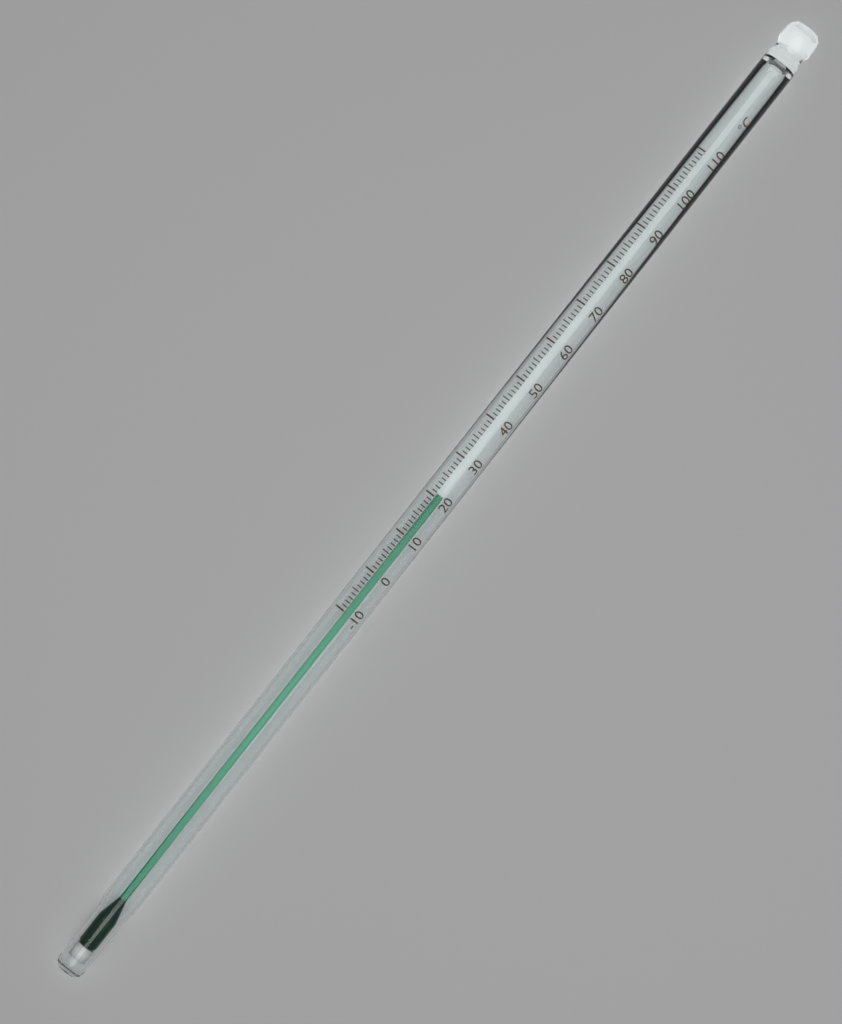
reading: 21 °C
